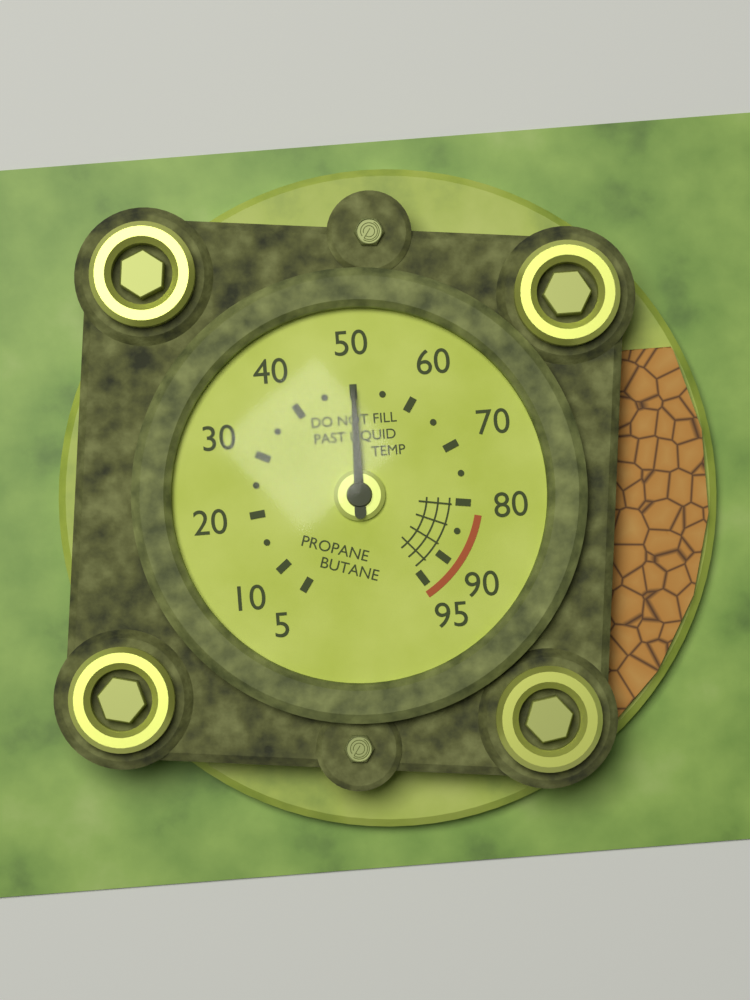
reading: 50 (no unit)
